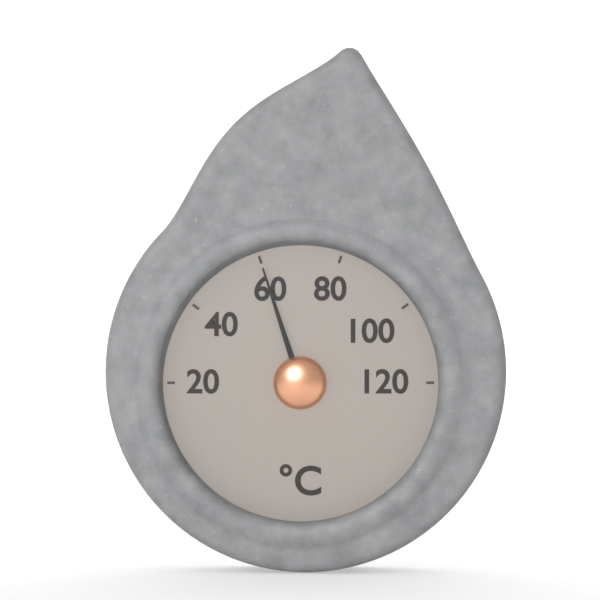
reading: 60 °C
